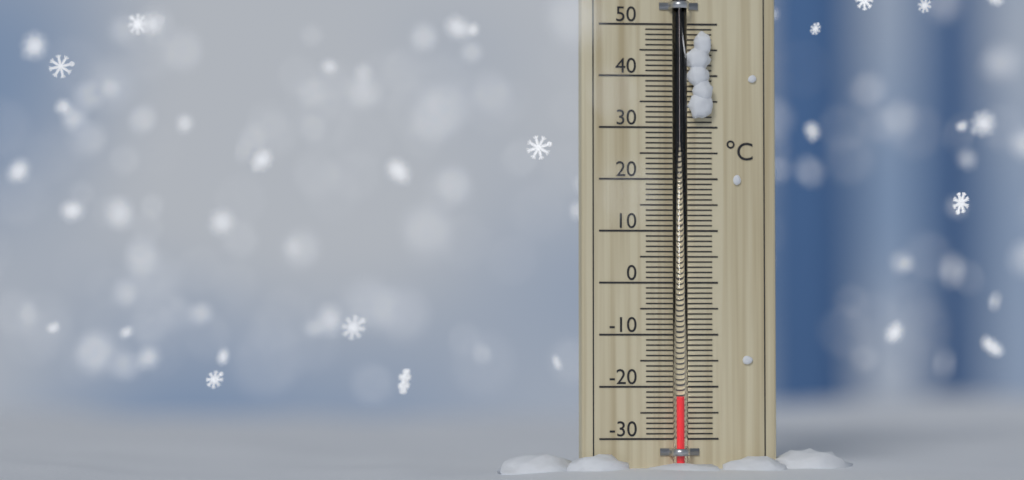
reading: -22 °C
